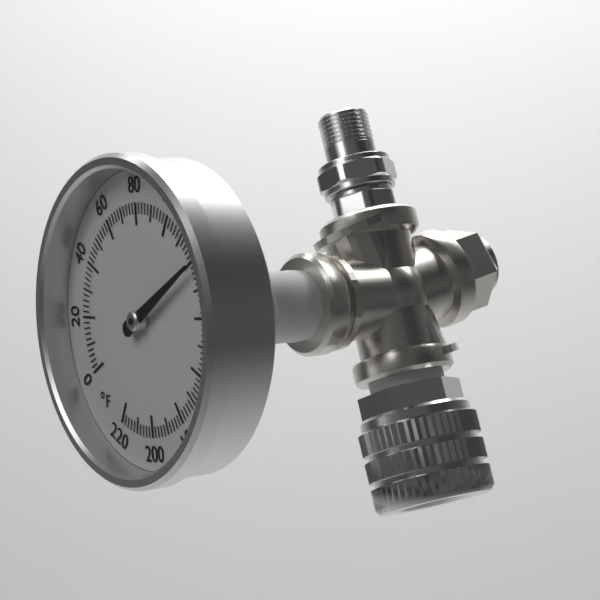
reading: 122 °F
